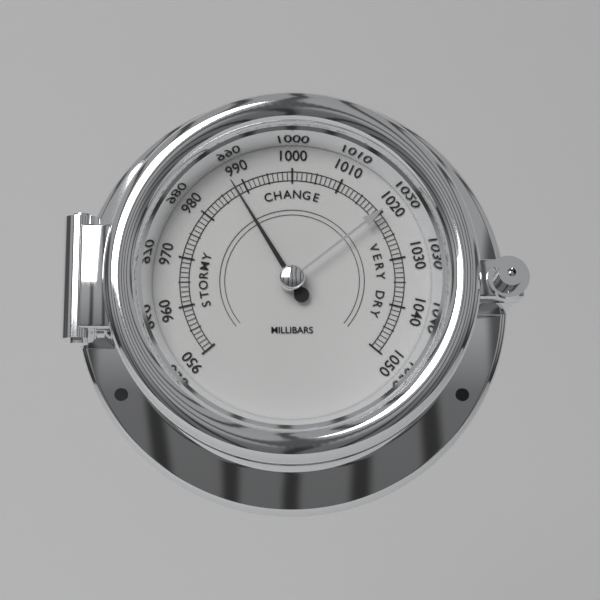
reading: 988 mbar
